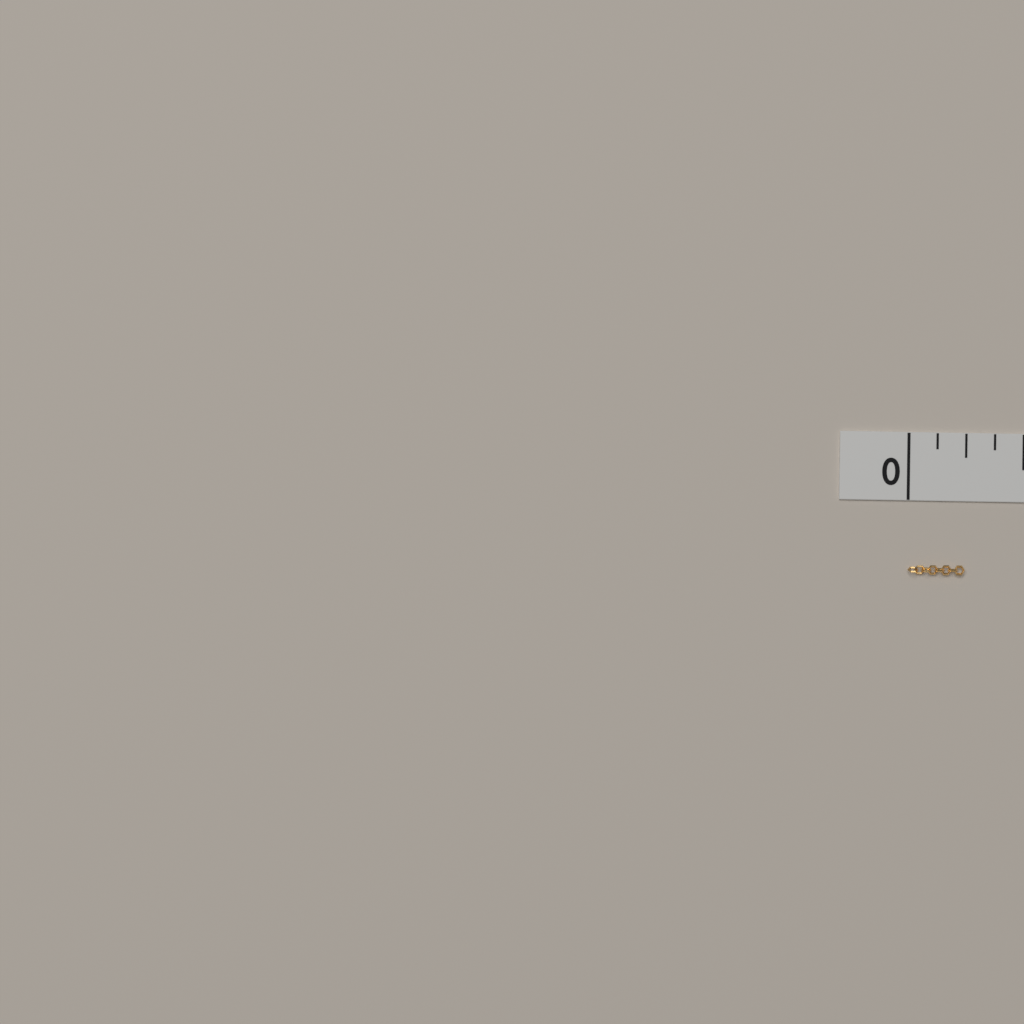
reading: 0.250 in
